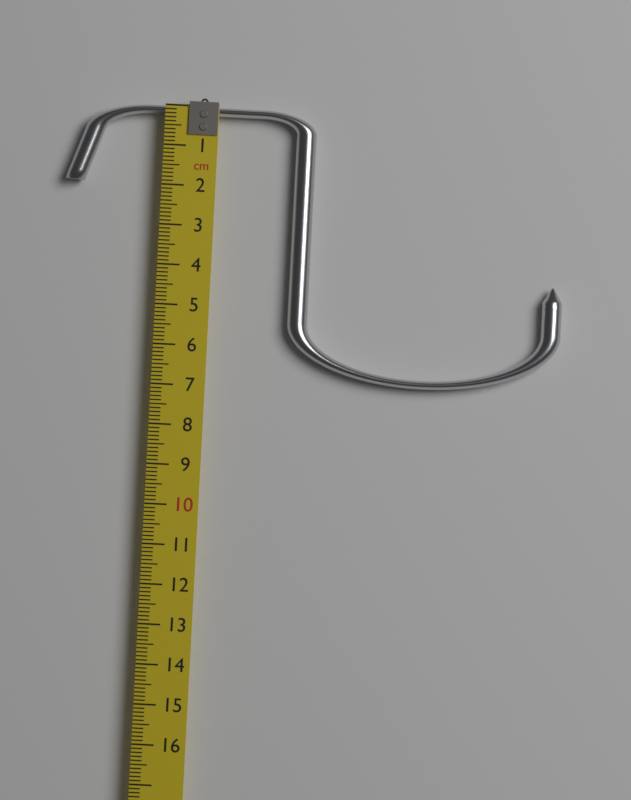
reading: 6.8 cm
